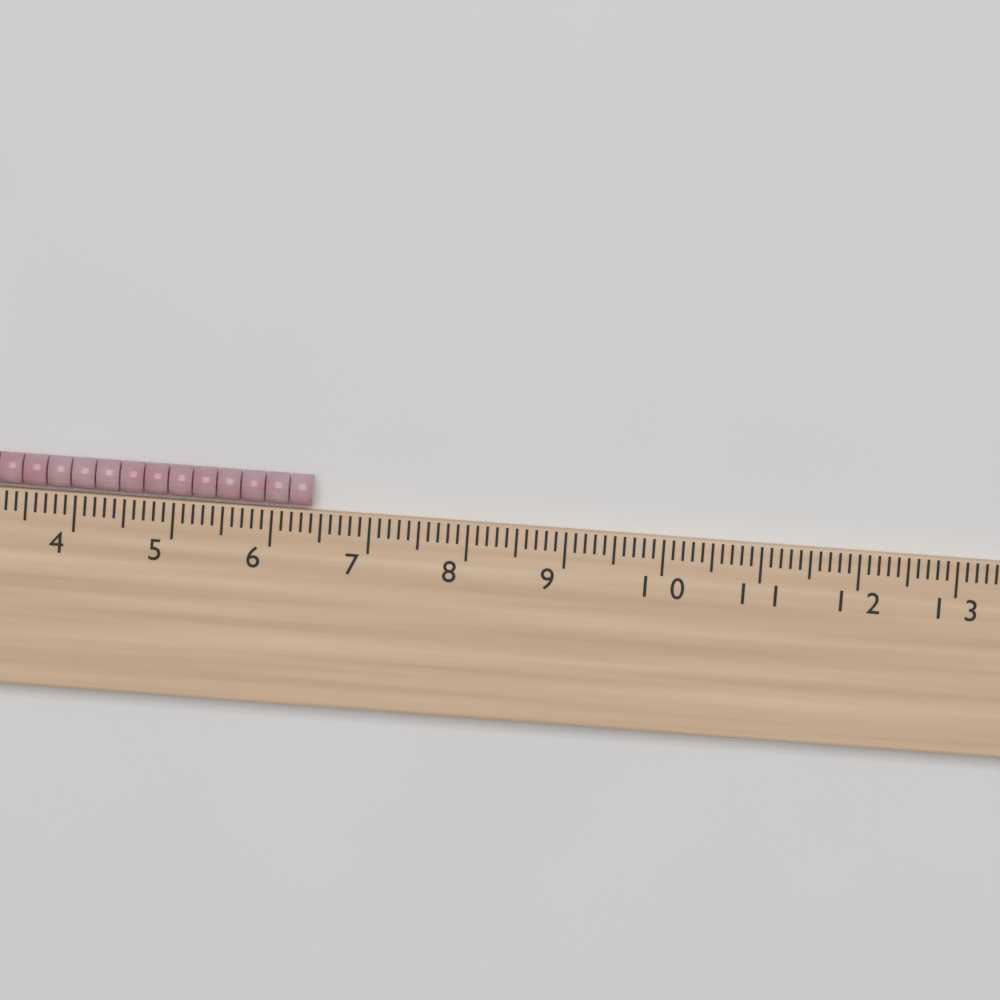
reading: 6.4 cm
